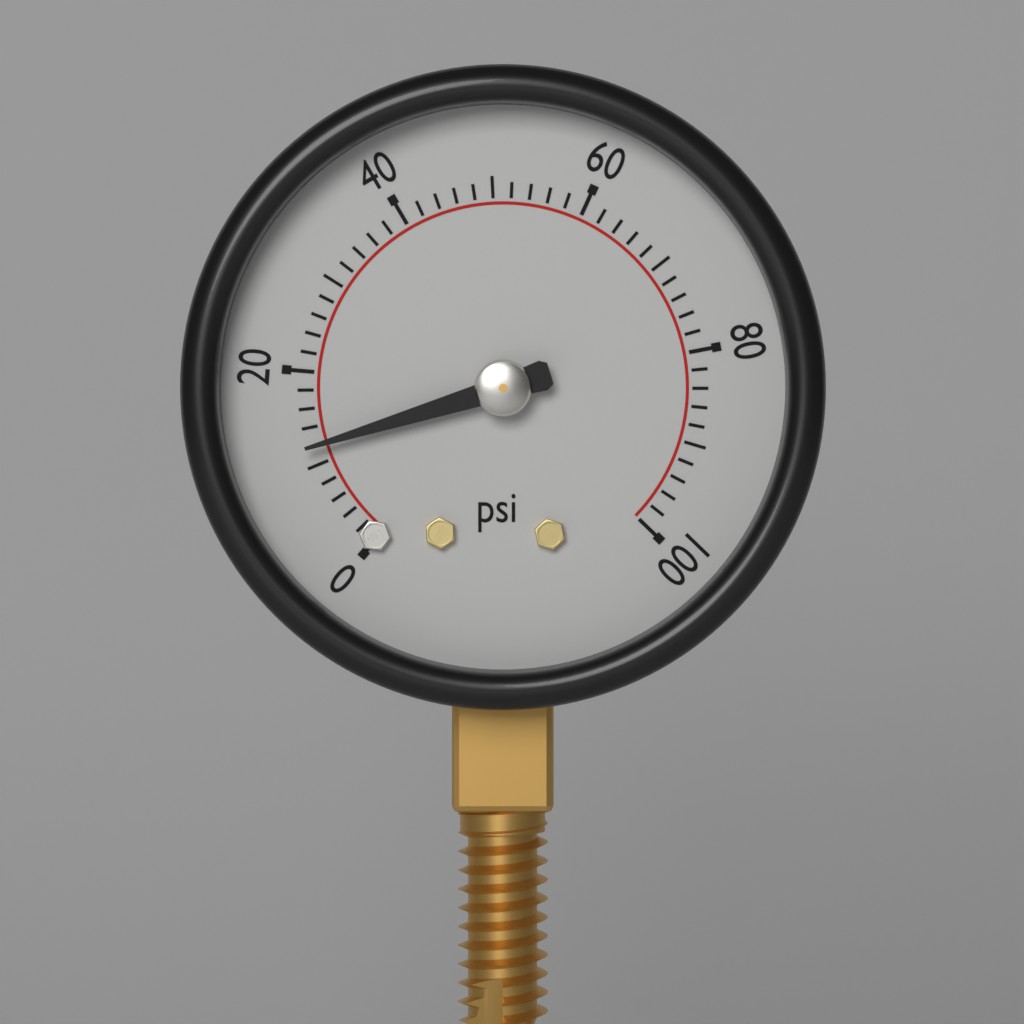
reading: 12 psi
